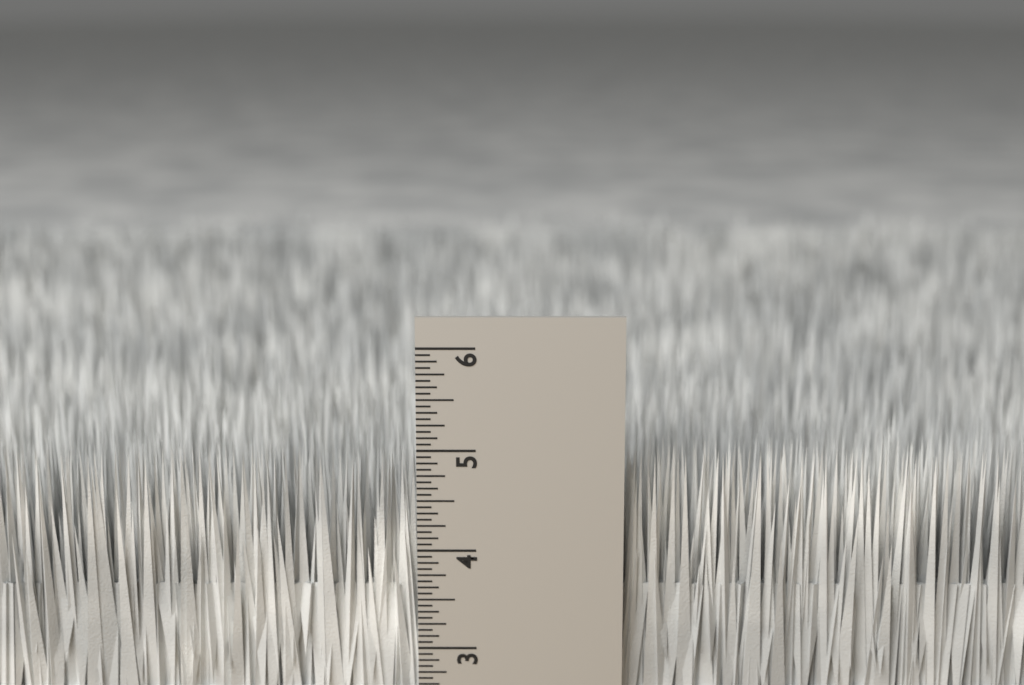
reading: 4.9375 in
